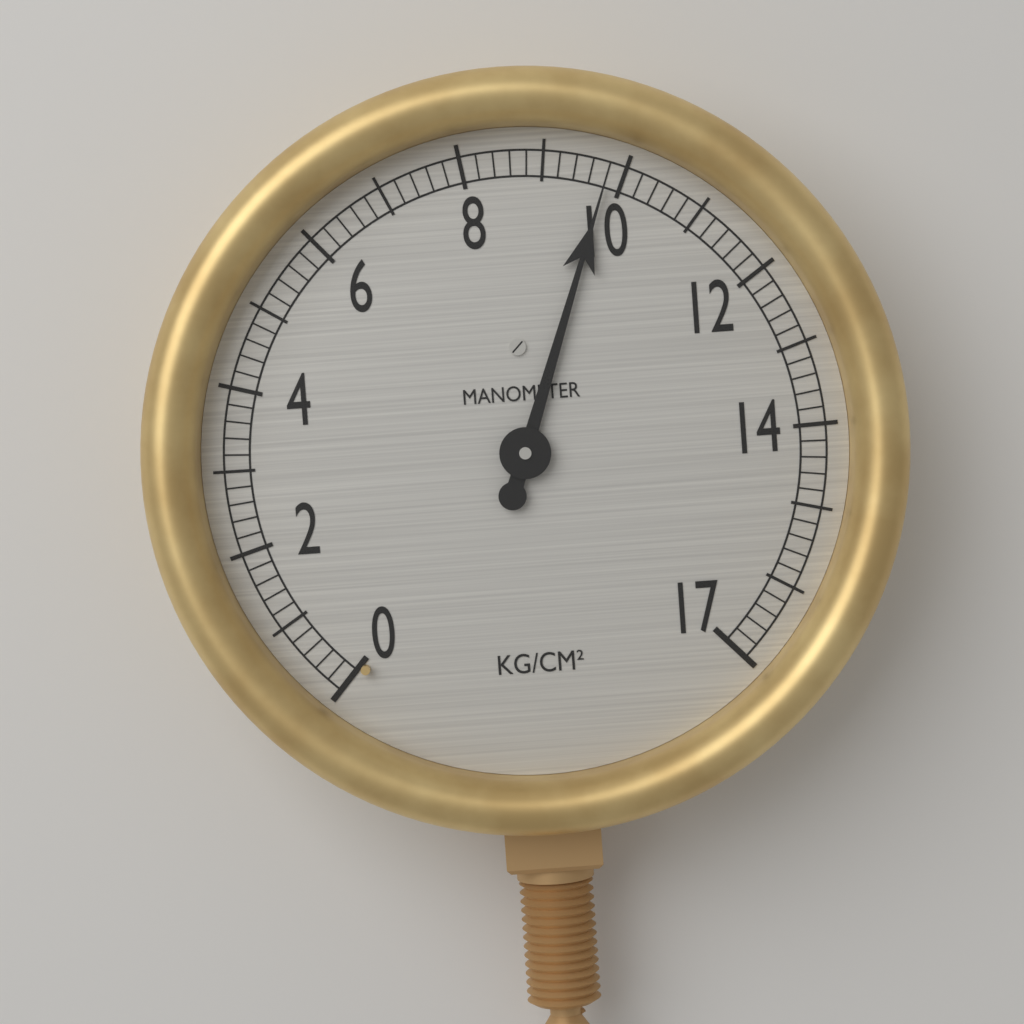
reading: 9.8 kg/cm²
